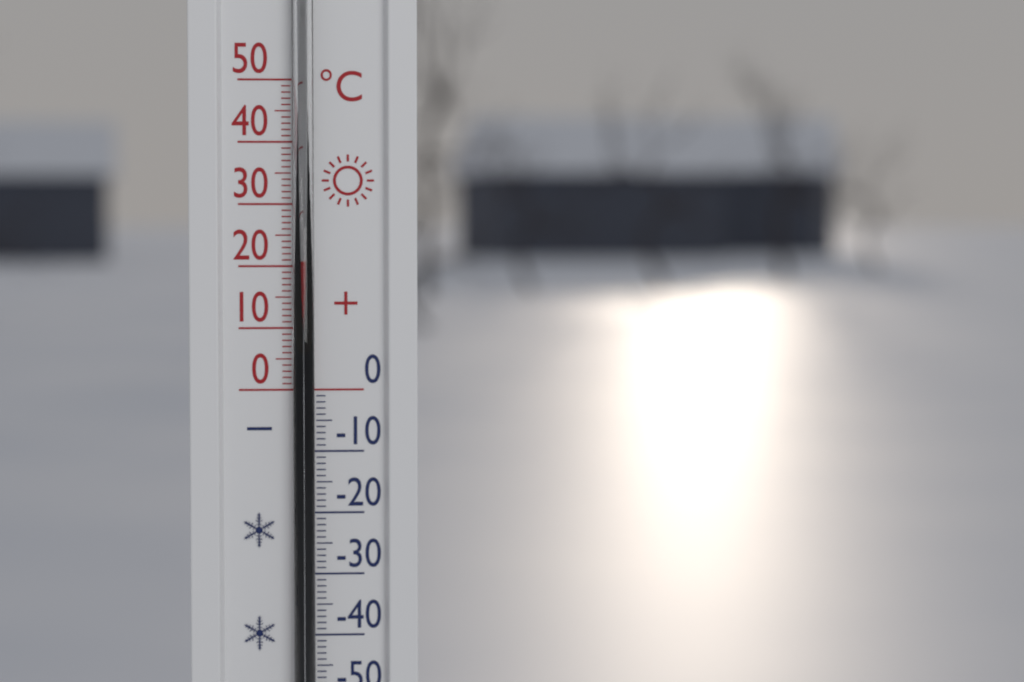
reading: 21 °C
